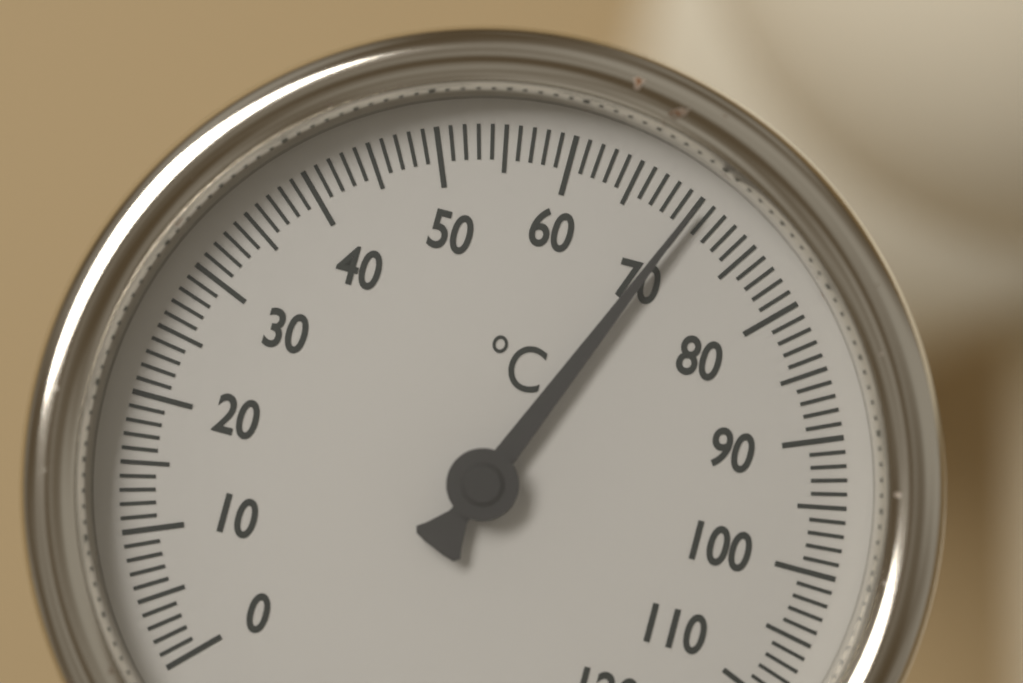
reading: 70 °C
